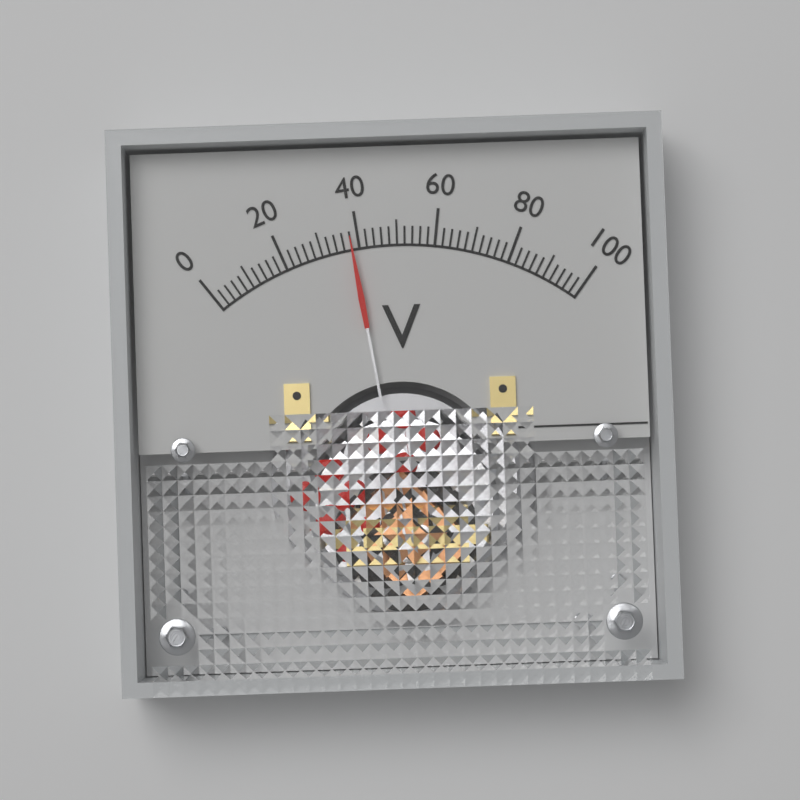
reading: 38 V
